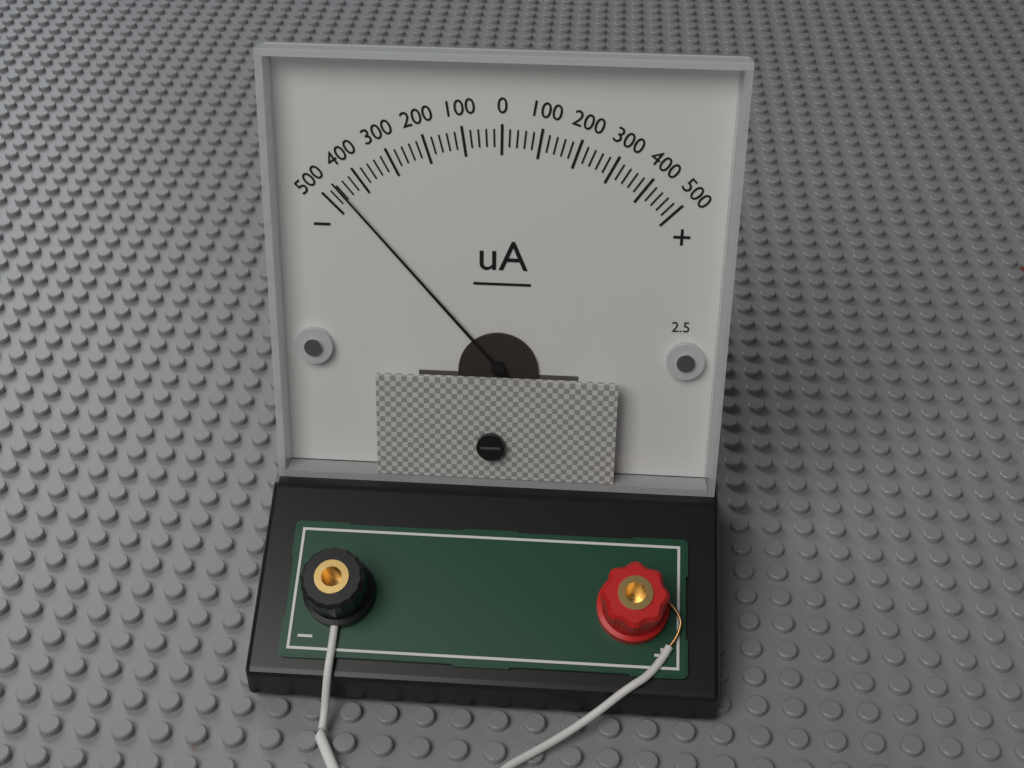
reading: -460 uA
